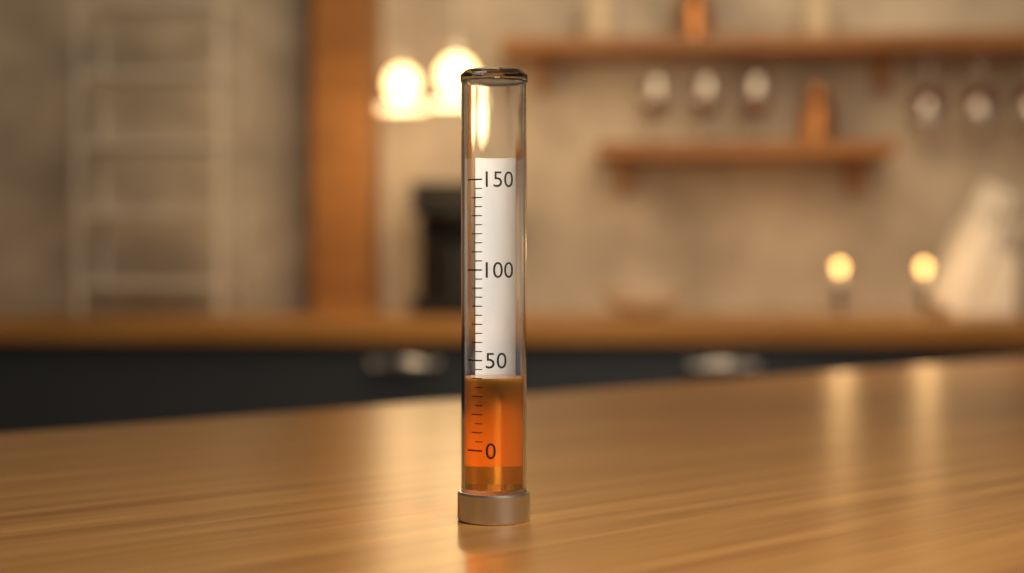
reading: 40 (no unit)
